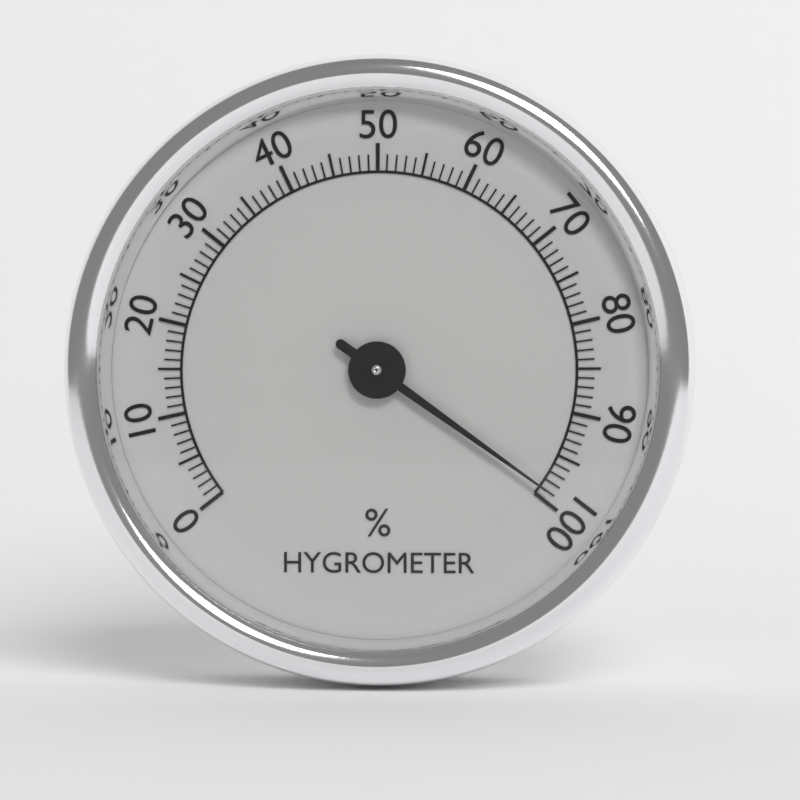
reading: 99 %
